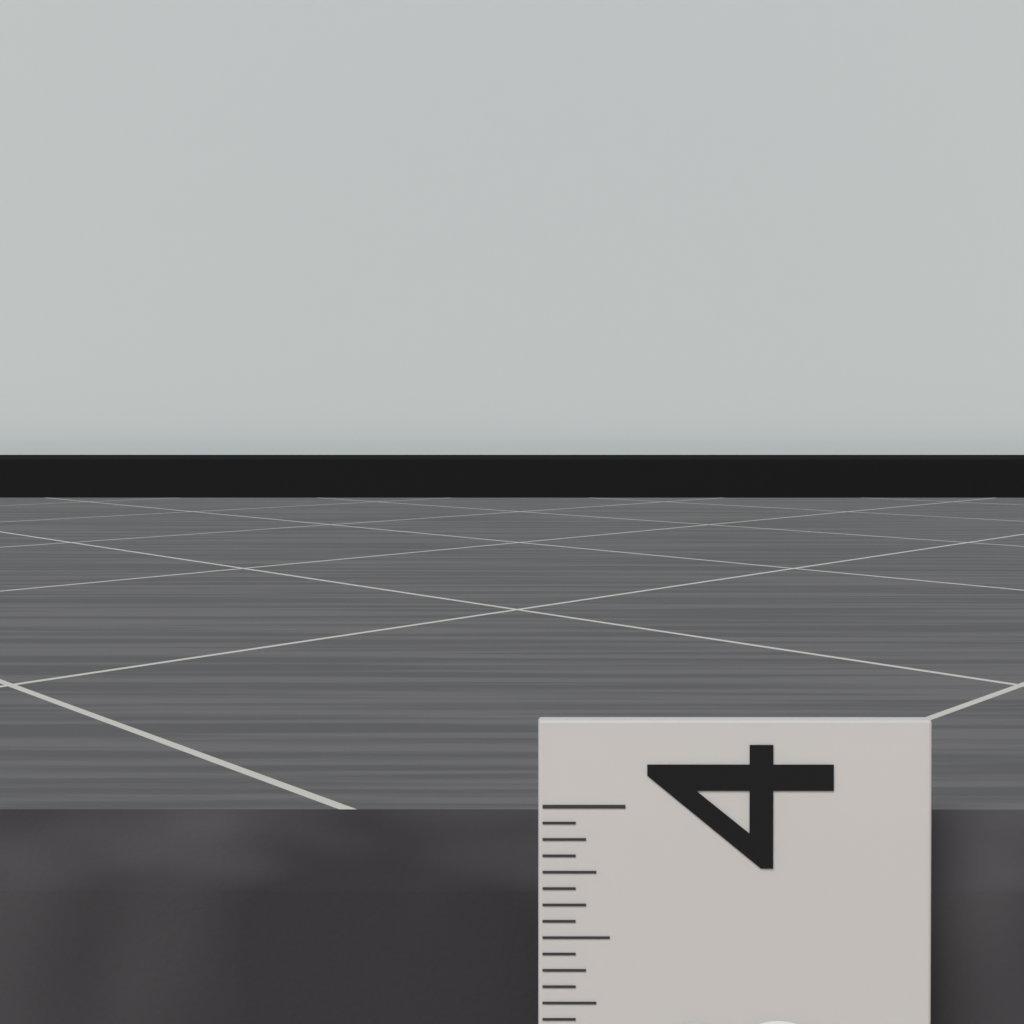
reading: 3.9375 (no unit)
